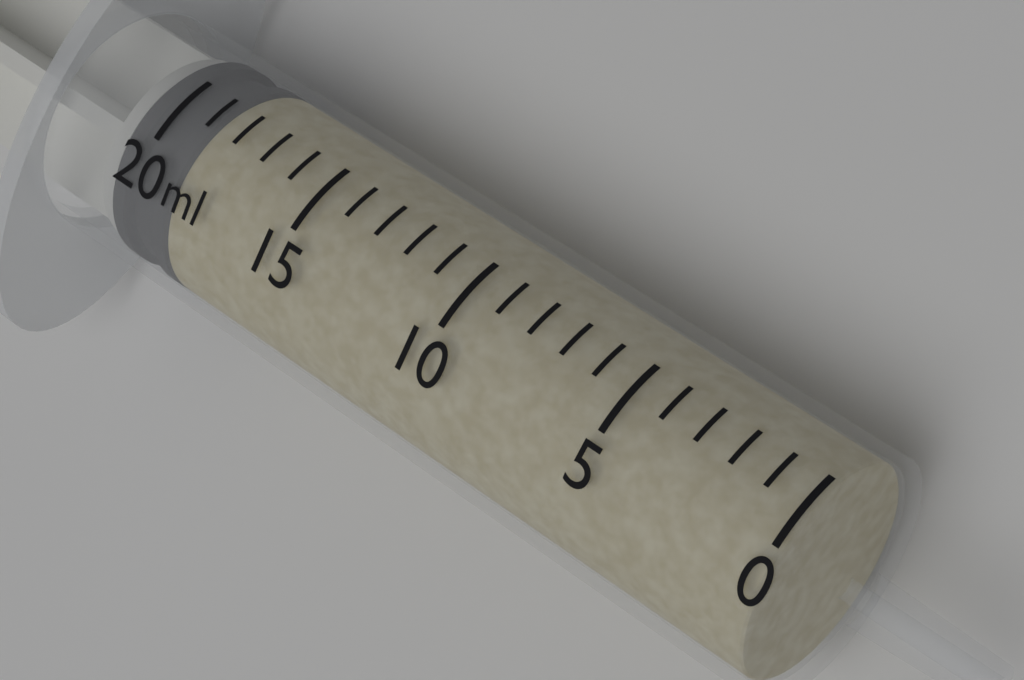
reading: 19 ml
